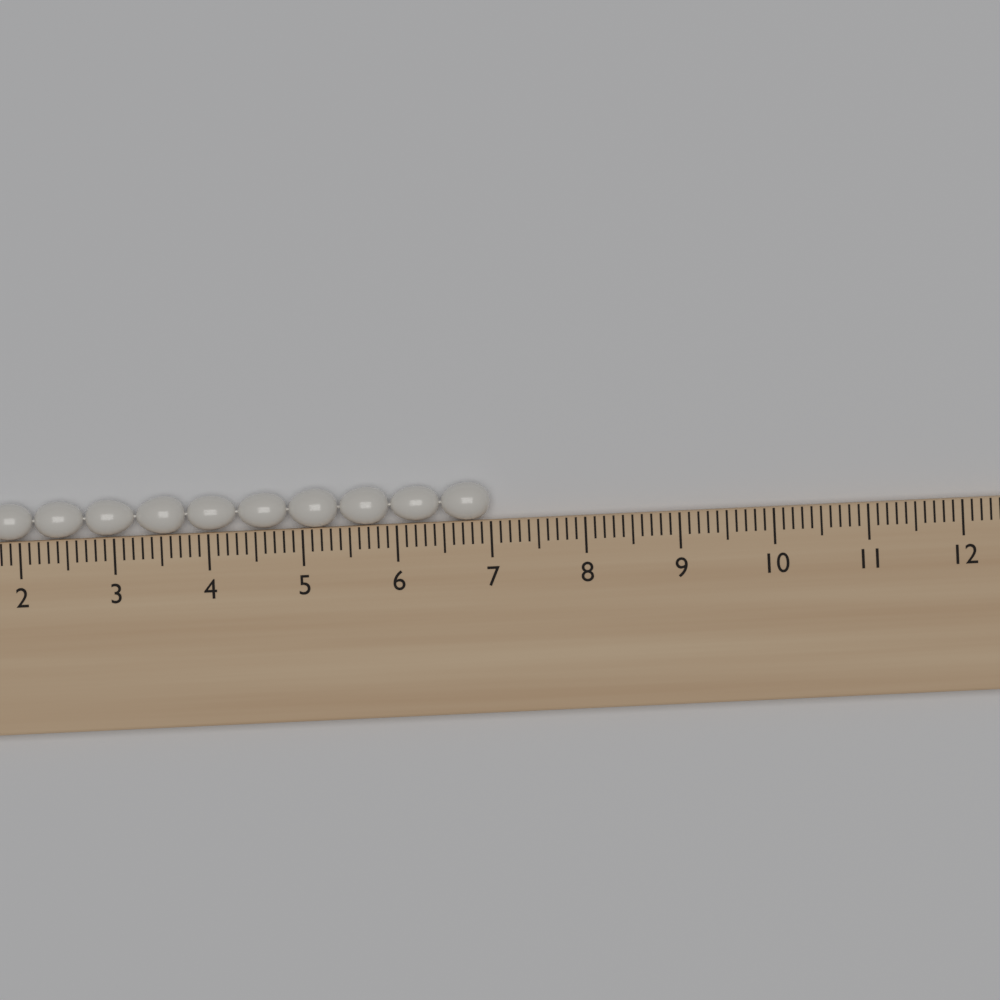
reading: 7.0 cm
